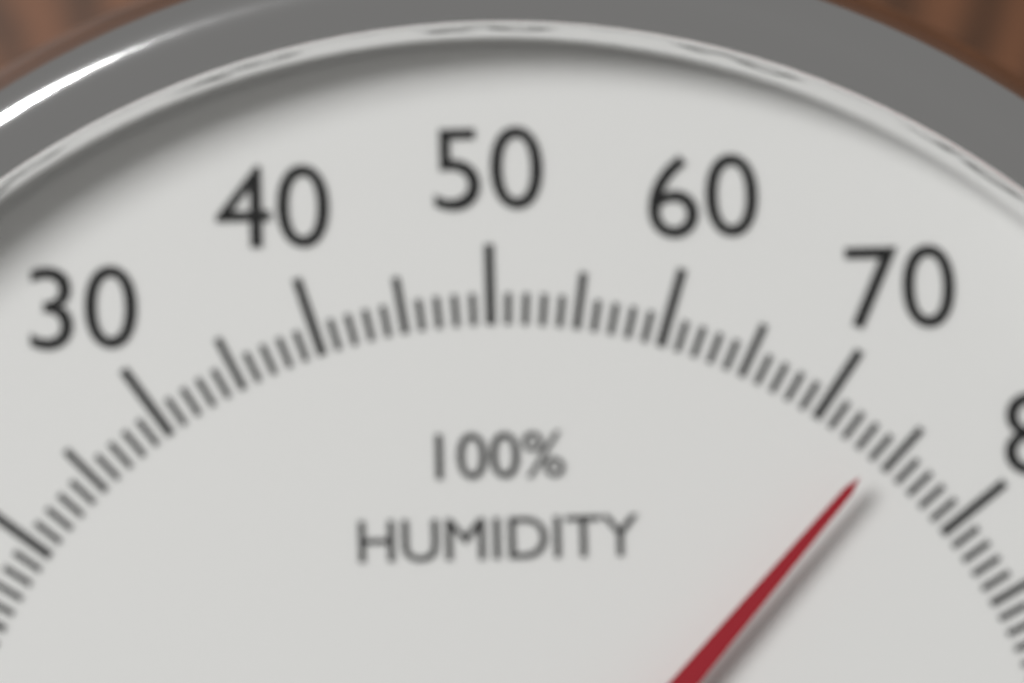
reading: 74 %
